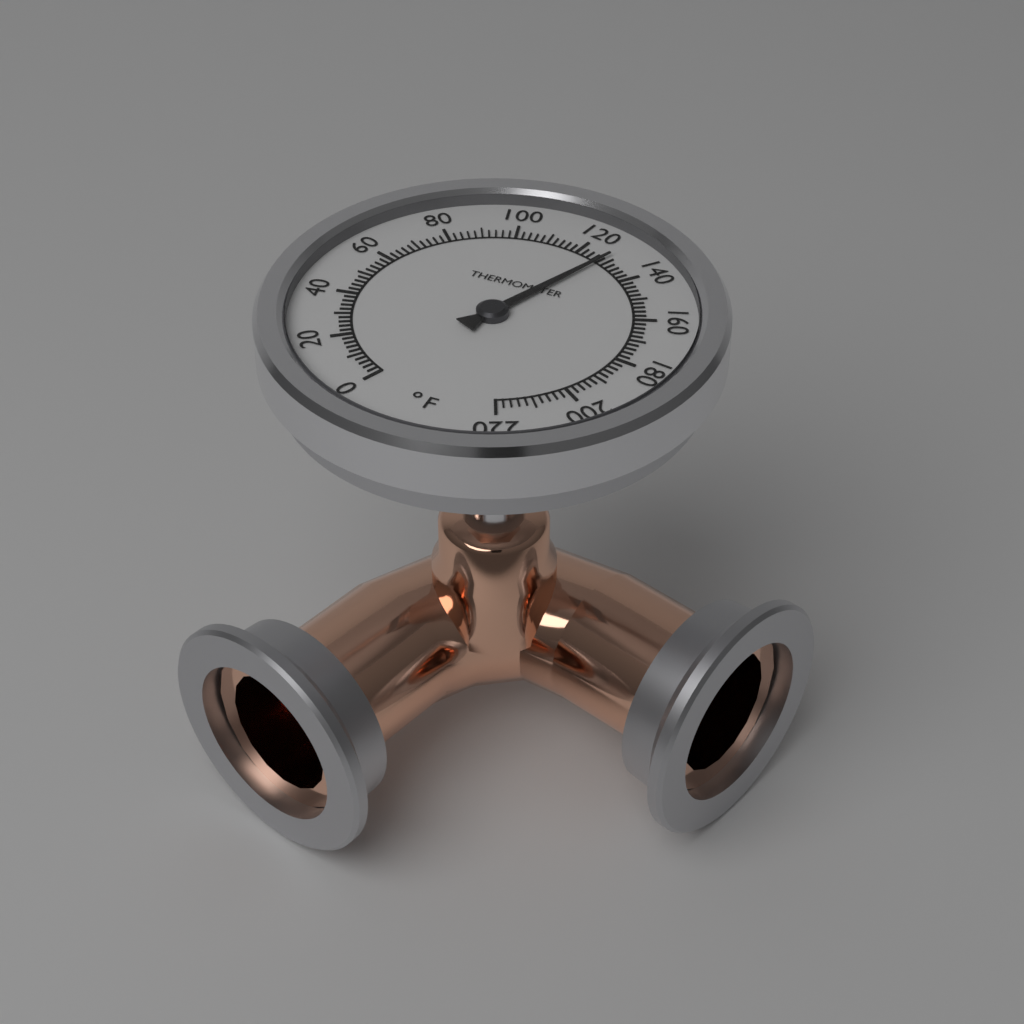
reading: 128 °F
